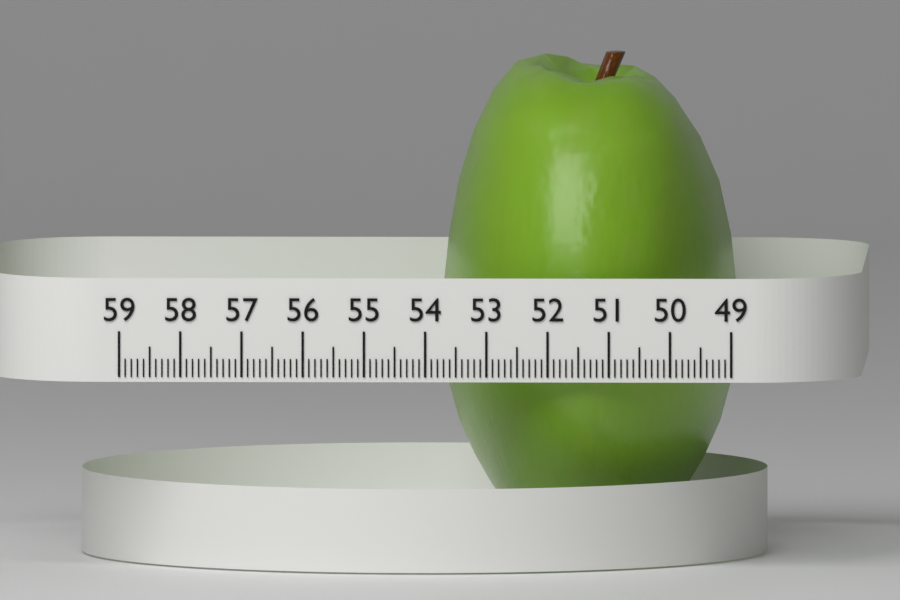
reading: 53.8 (no unit)
